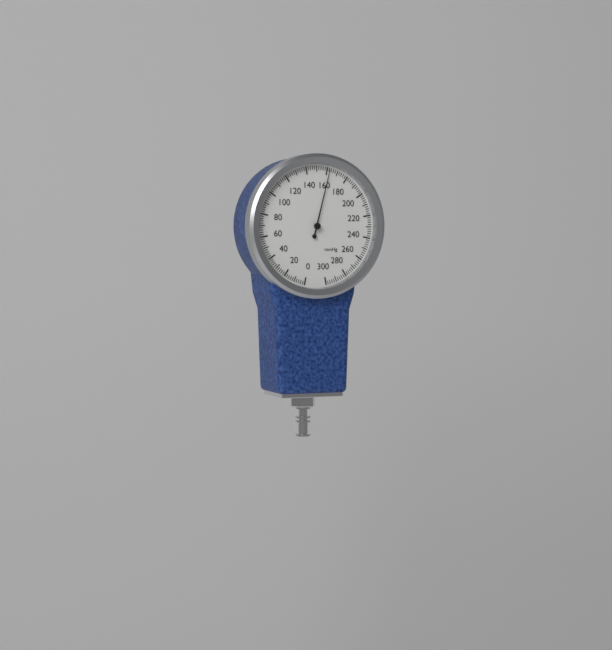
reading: 162 mmHg
